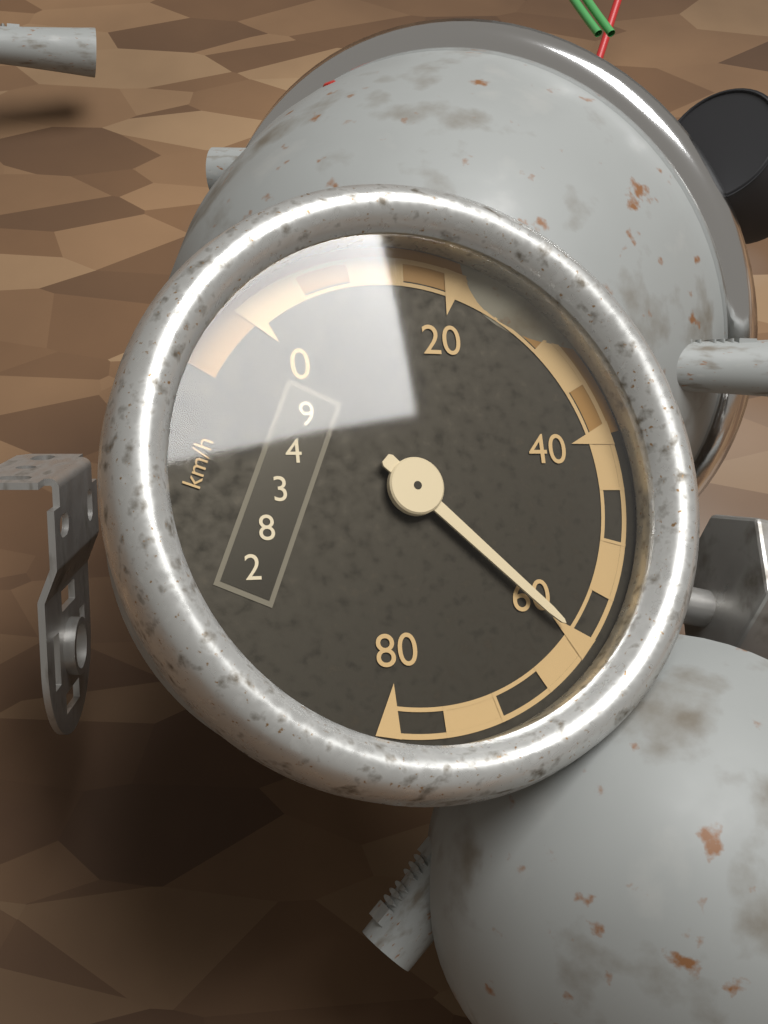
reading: 60 km/h
